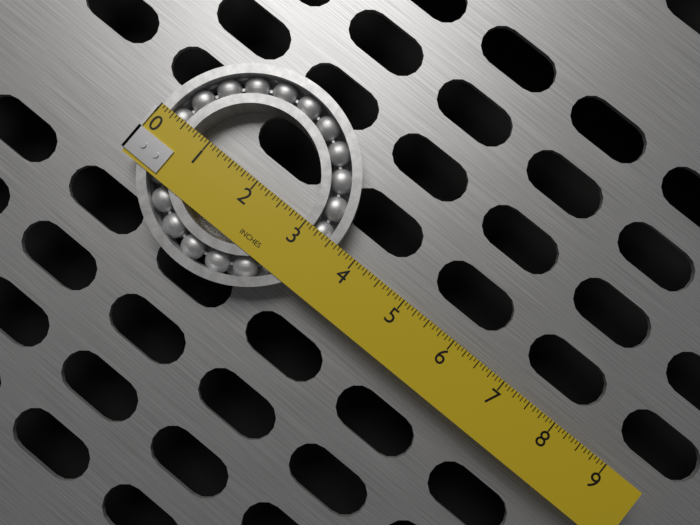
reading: 3.6250 in
